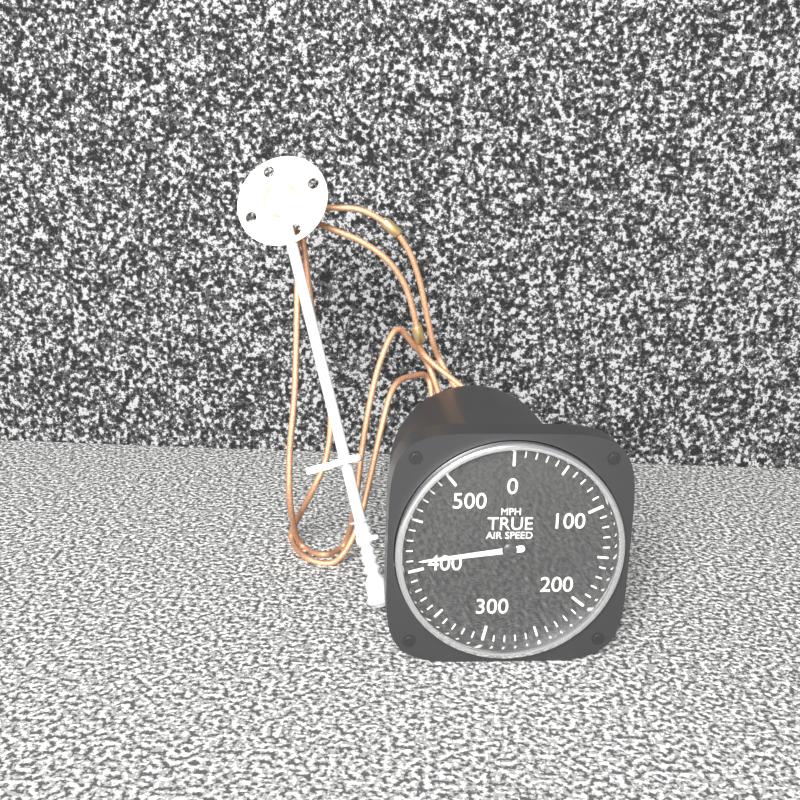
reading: 410 MPH
